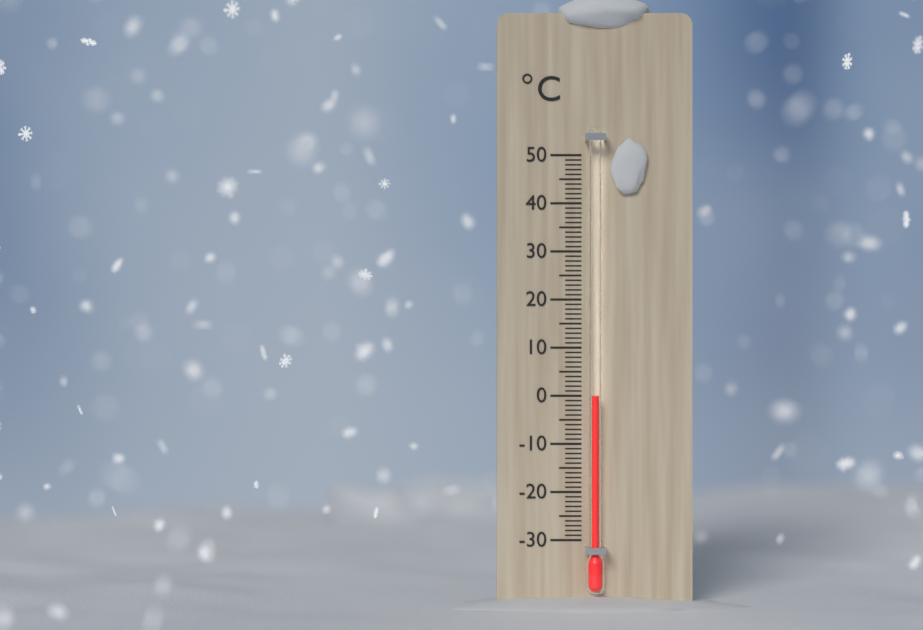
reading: 0 °C
